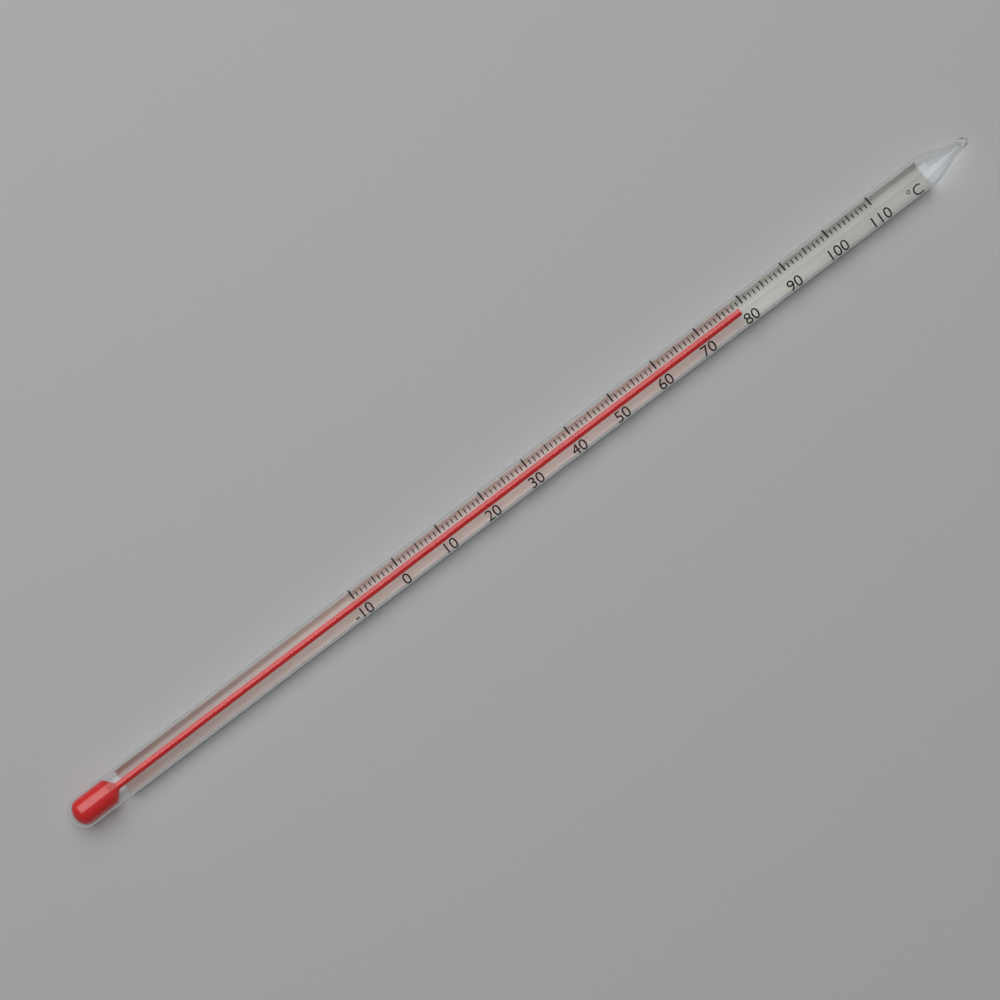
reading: 79 °C
